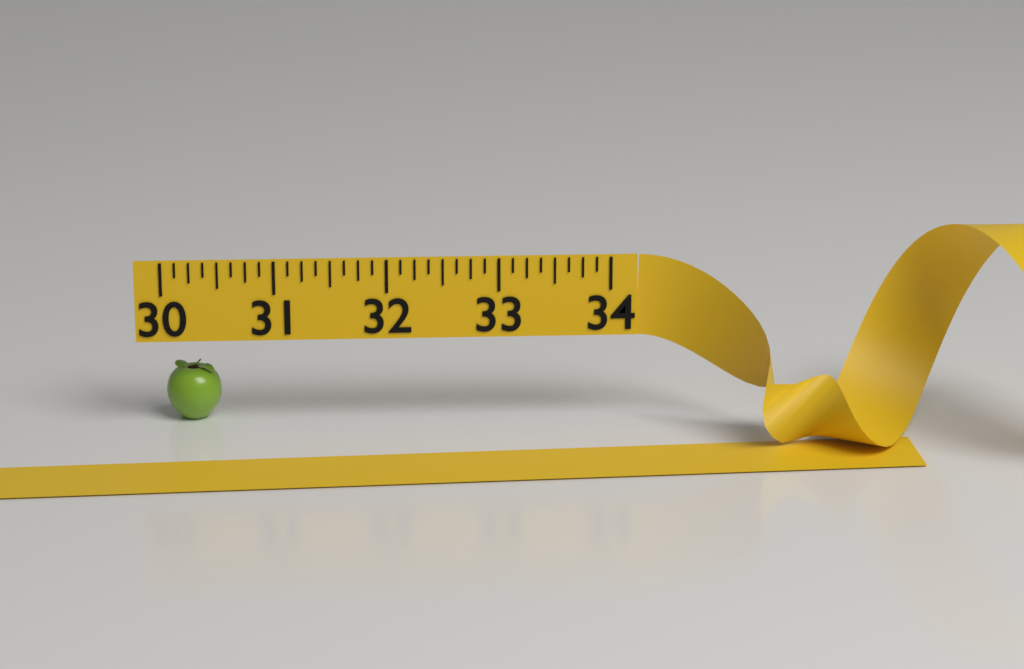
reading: 30.500 (no unit)
